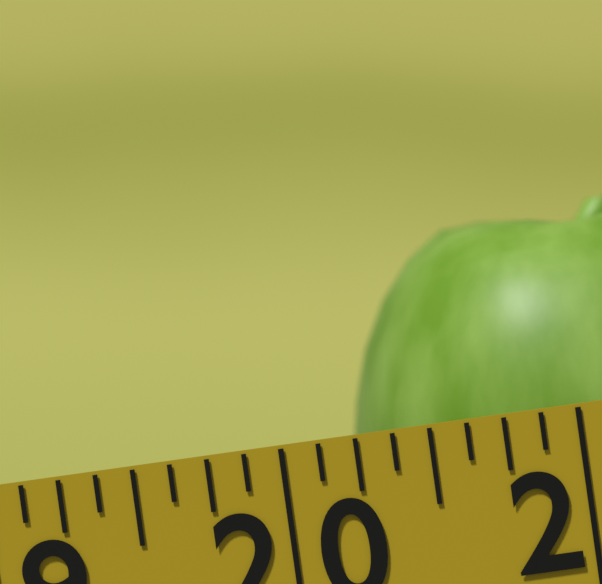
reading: 20.250 (no unit)
